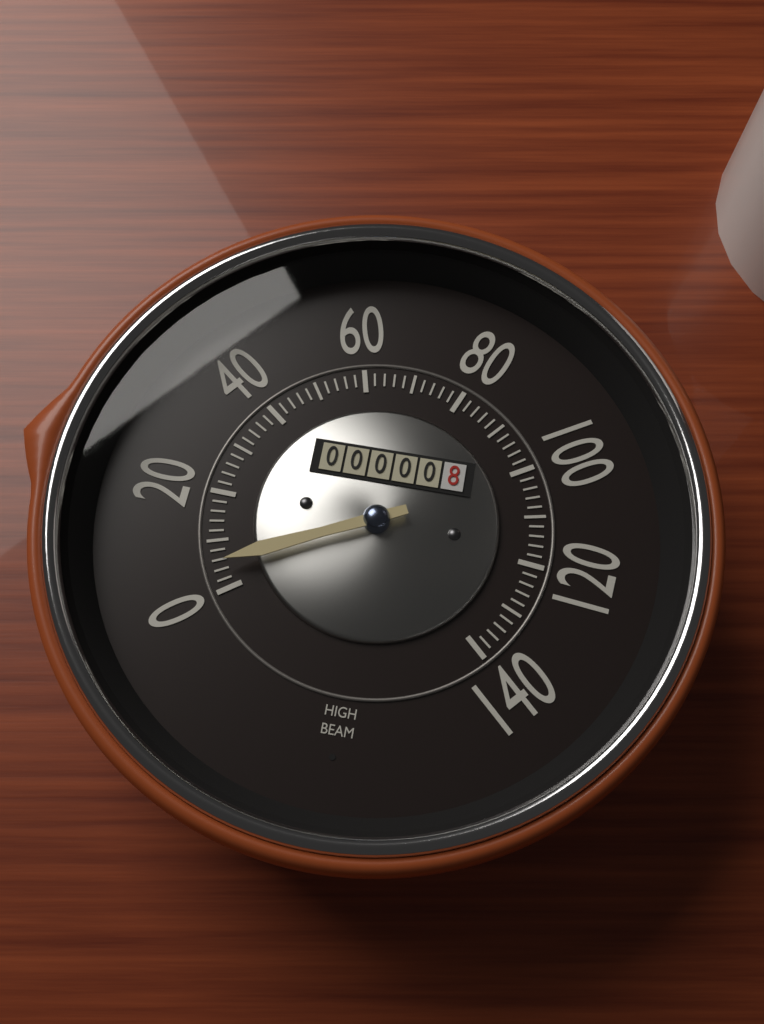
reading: 5 (no unit)
